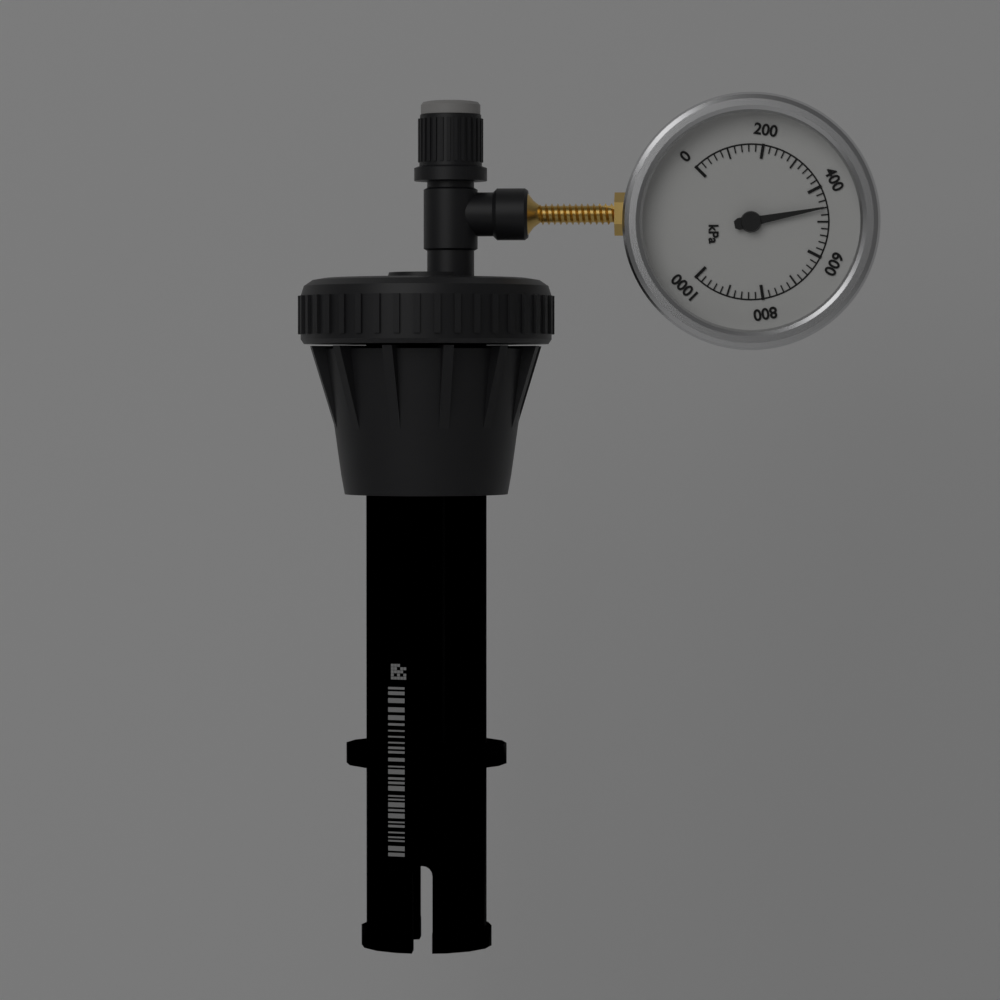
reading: 460 kPa
